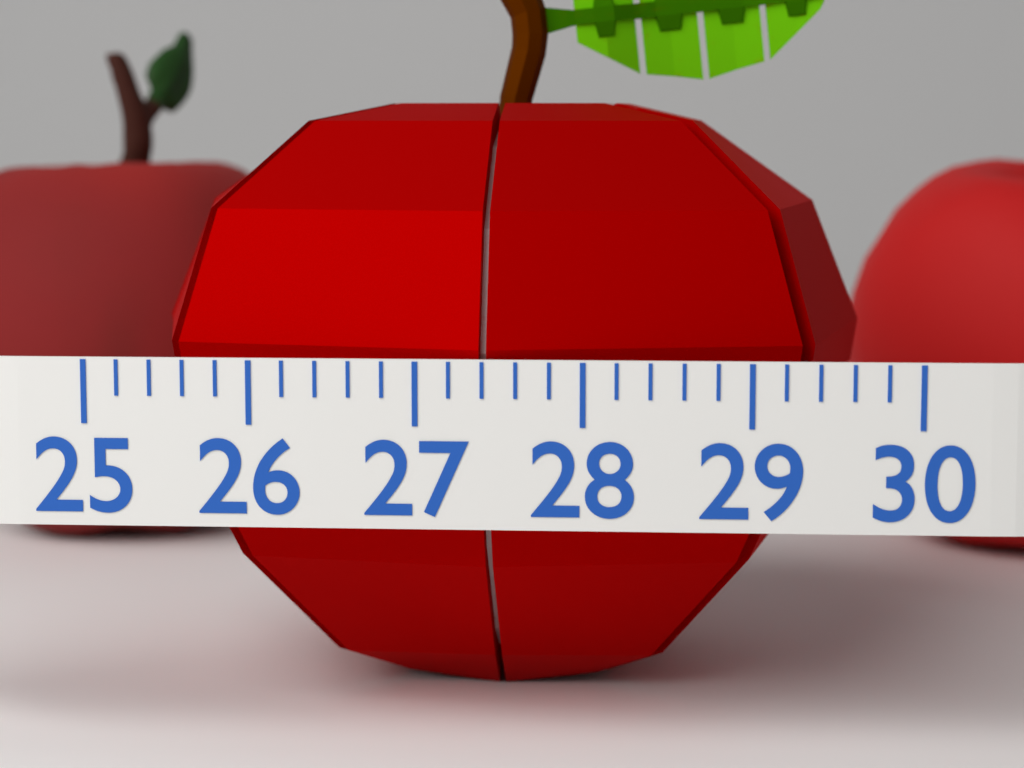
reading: 29.8 (no unit)
